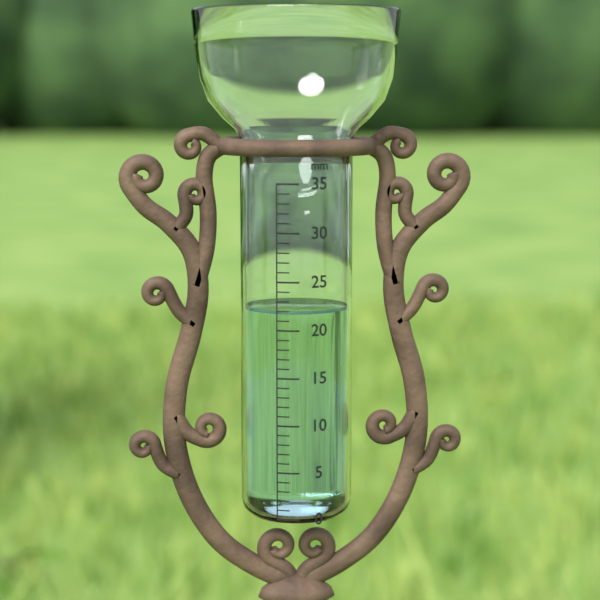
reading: 22 mm
